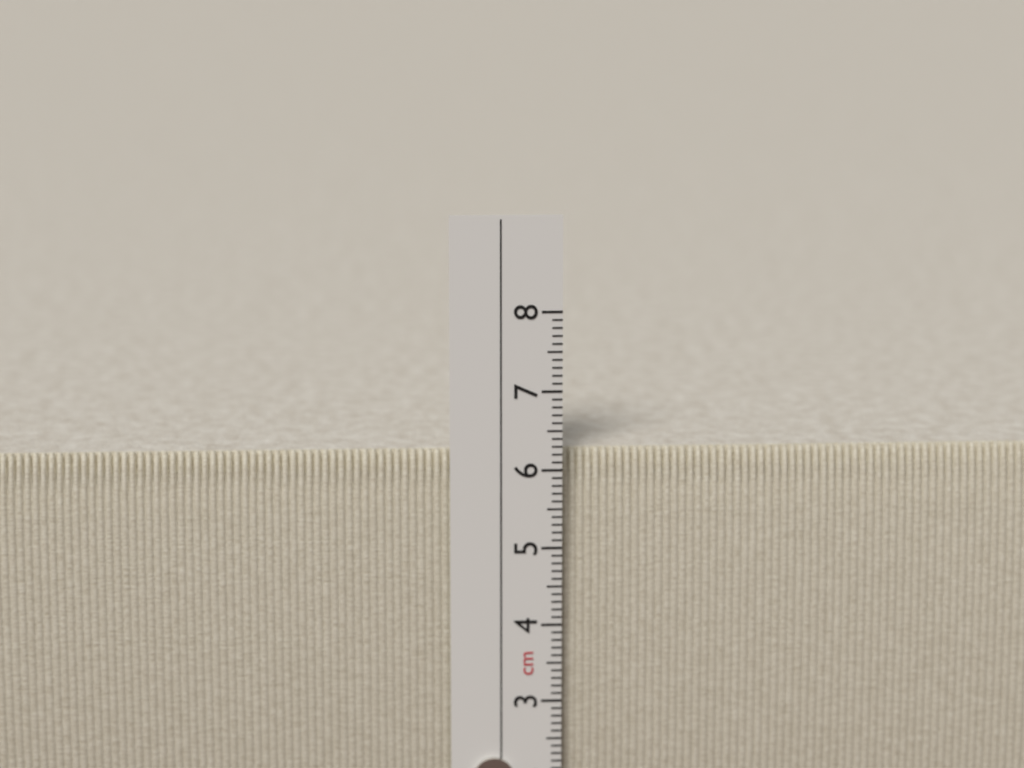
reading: 6.2 cm
